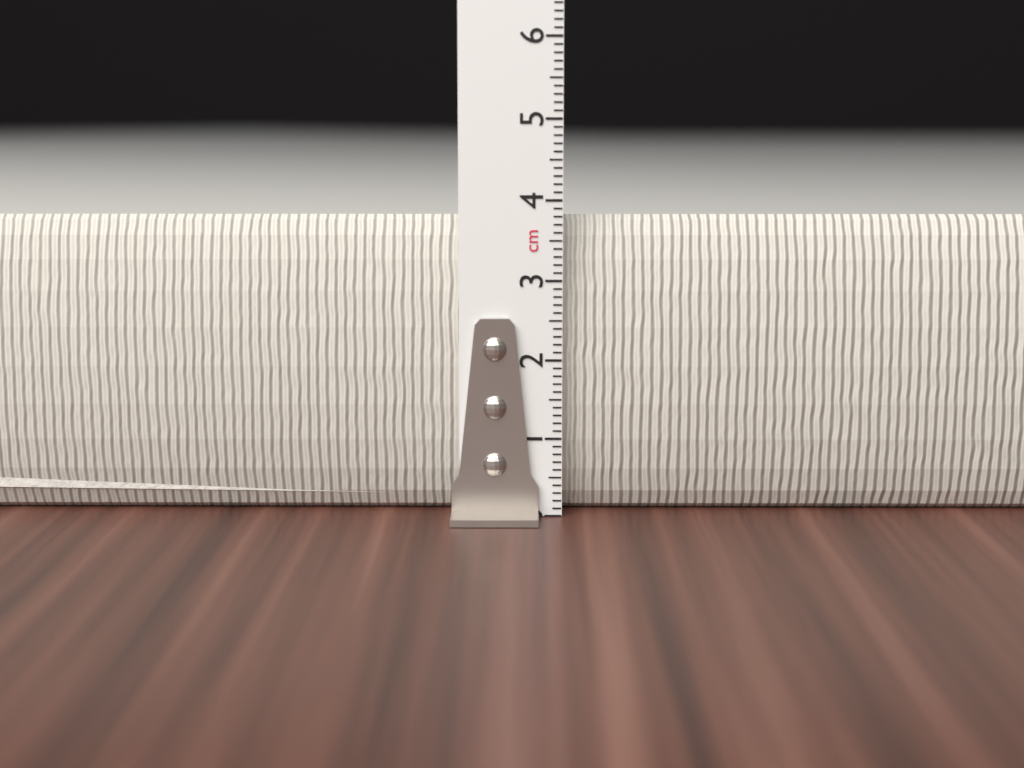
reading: 3.8 cm
